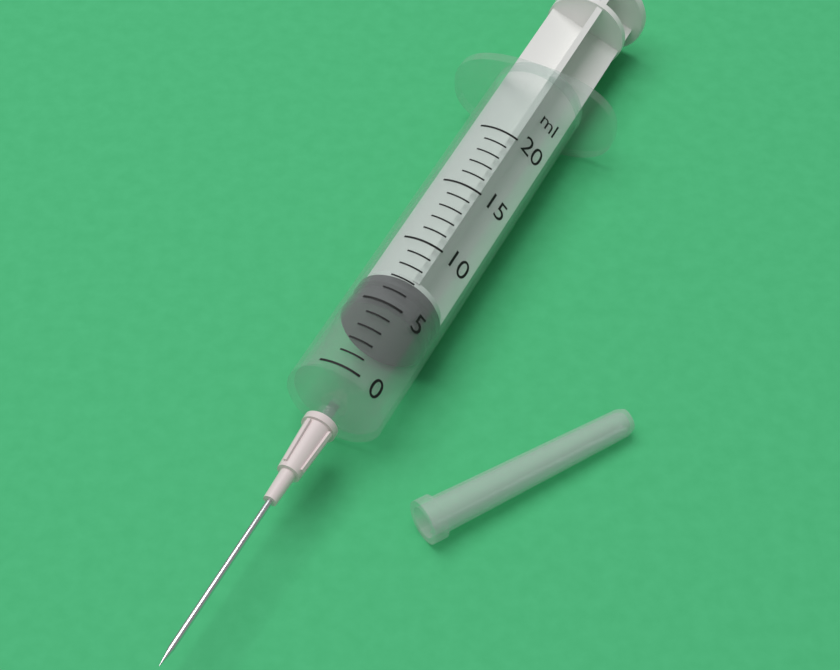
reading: 5 ml
